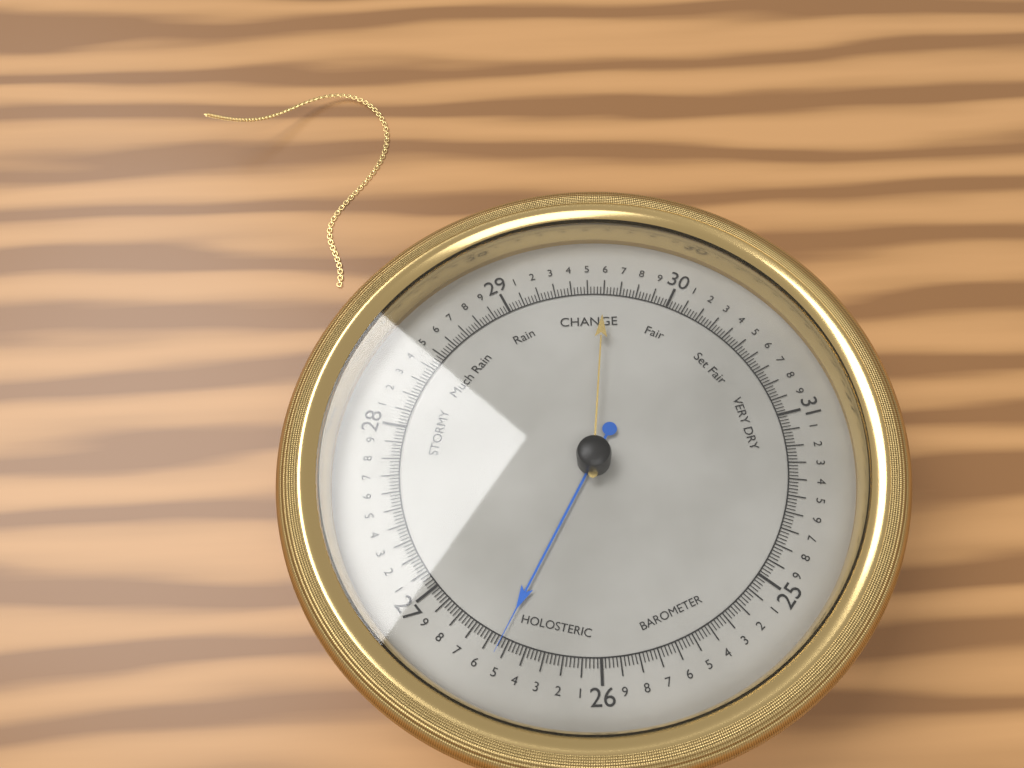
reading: 26.54 (no unit)
